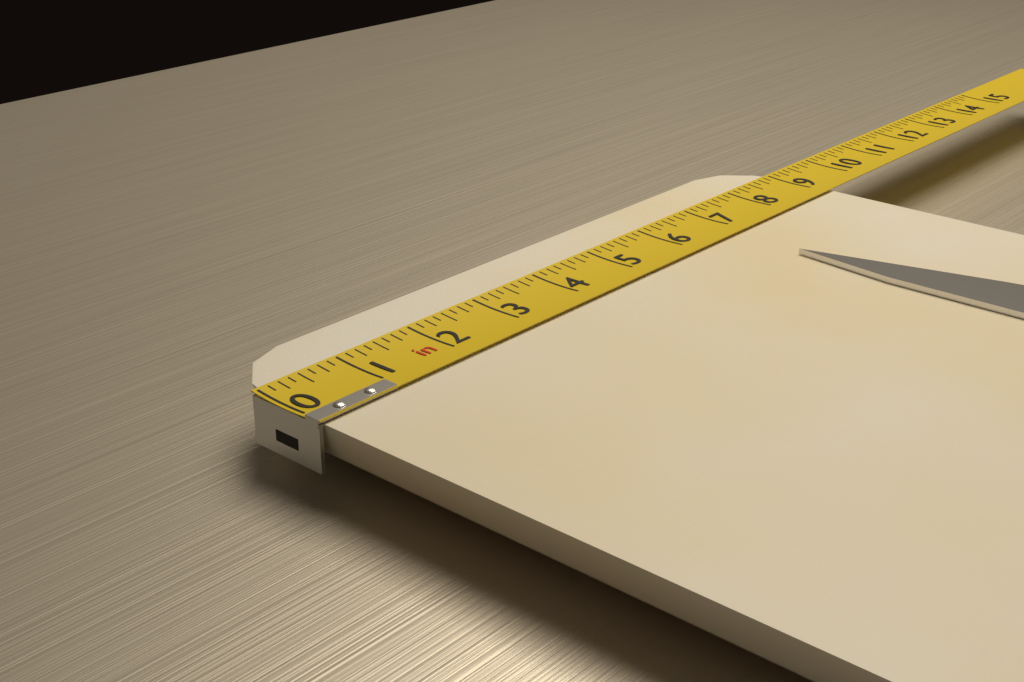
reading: 9.125 in
